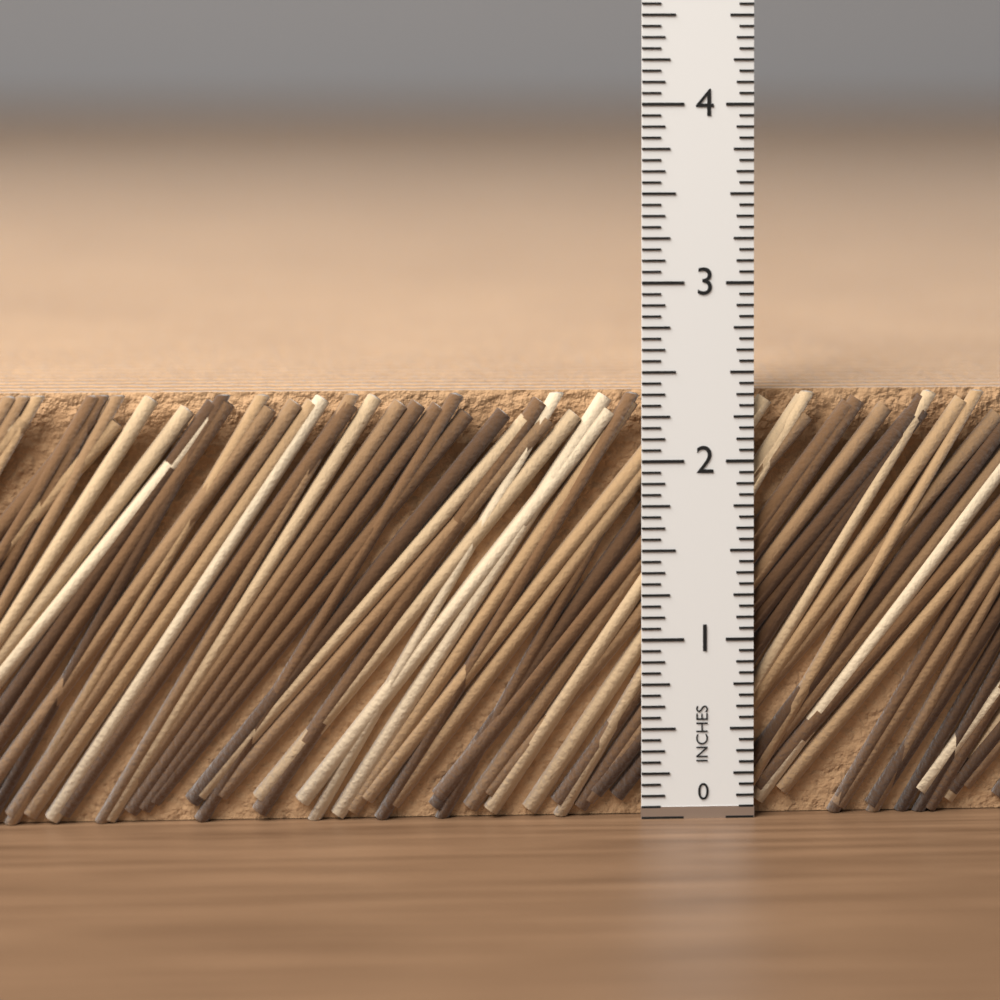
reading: 2.3750 in
